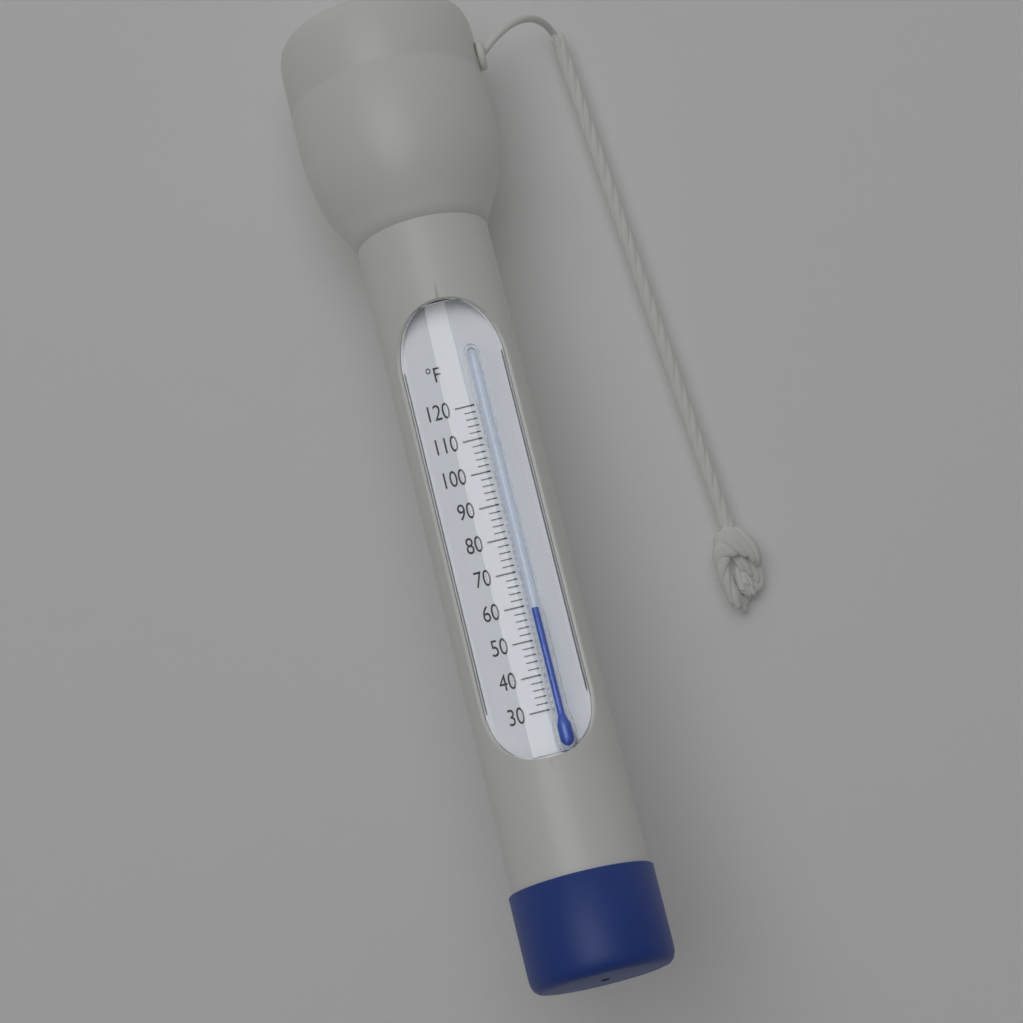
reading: 58 °F
